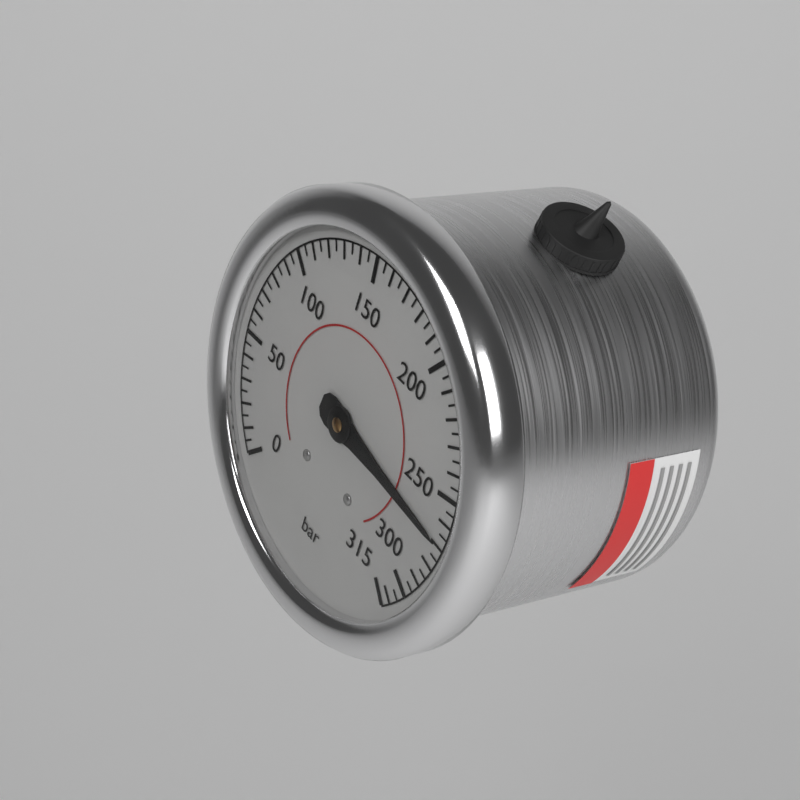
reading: 270 bar
